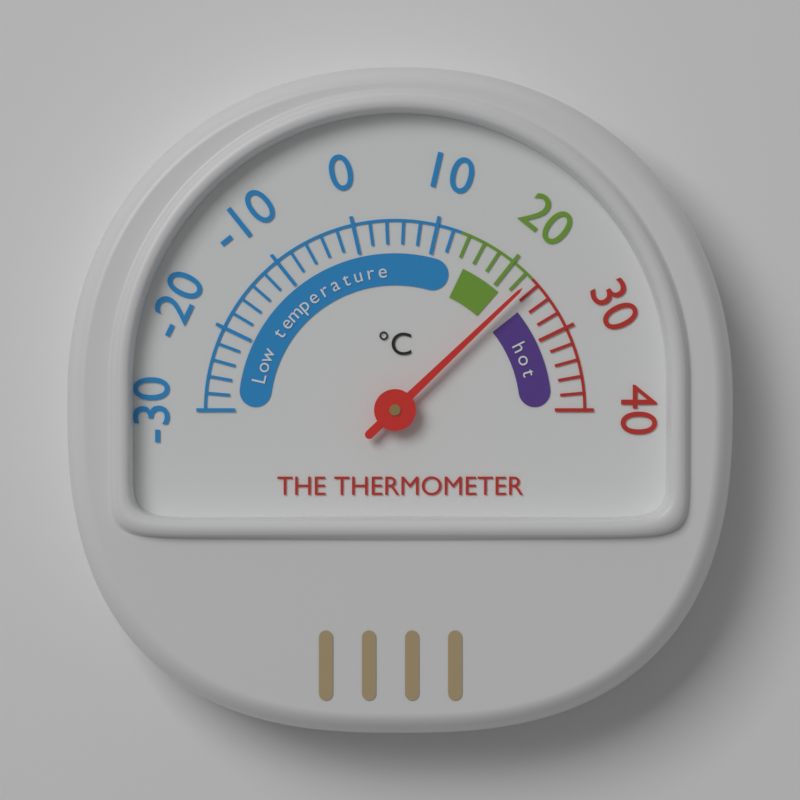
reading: 23 °C
